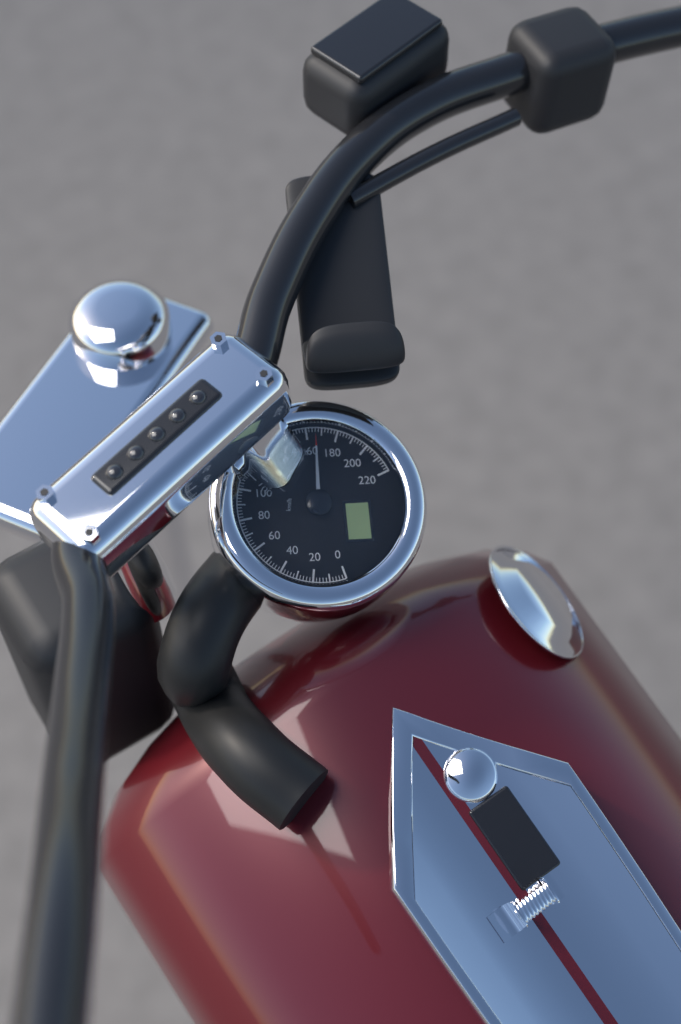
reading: 166 km/h
